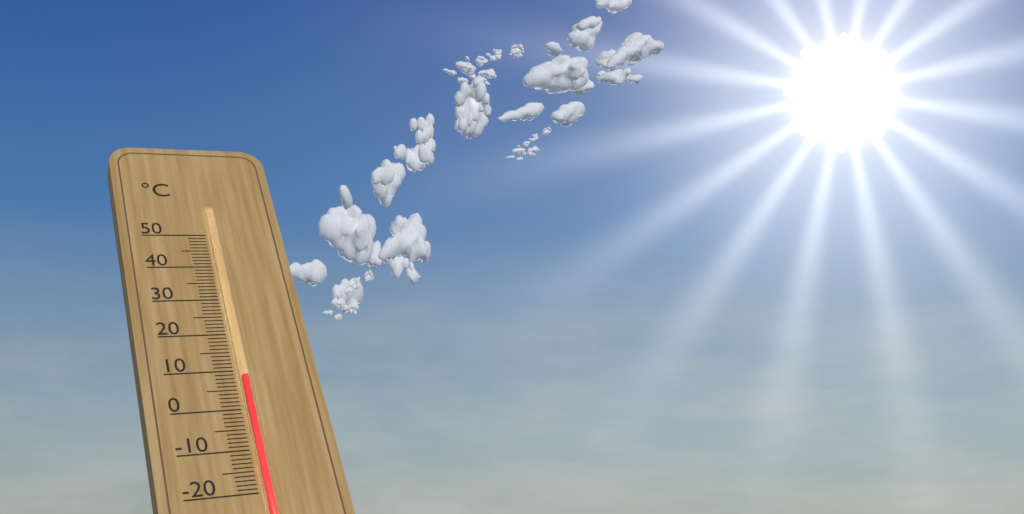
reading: 8 °C
